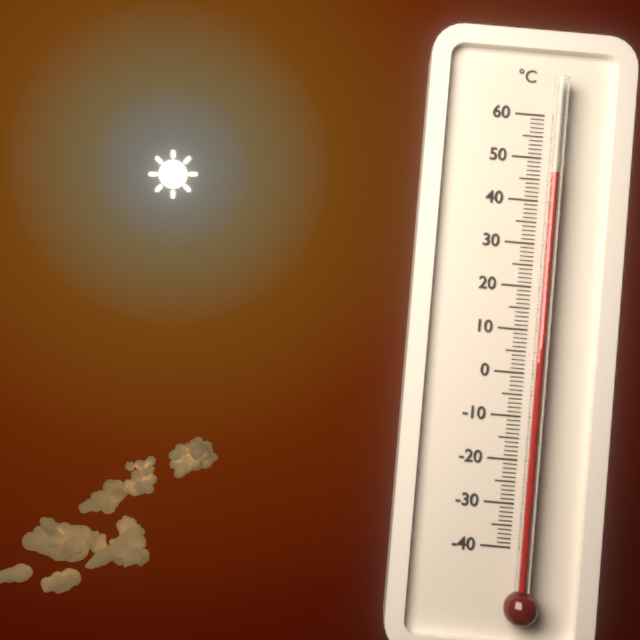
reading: 46 °C
